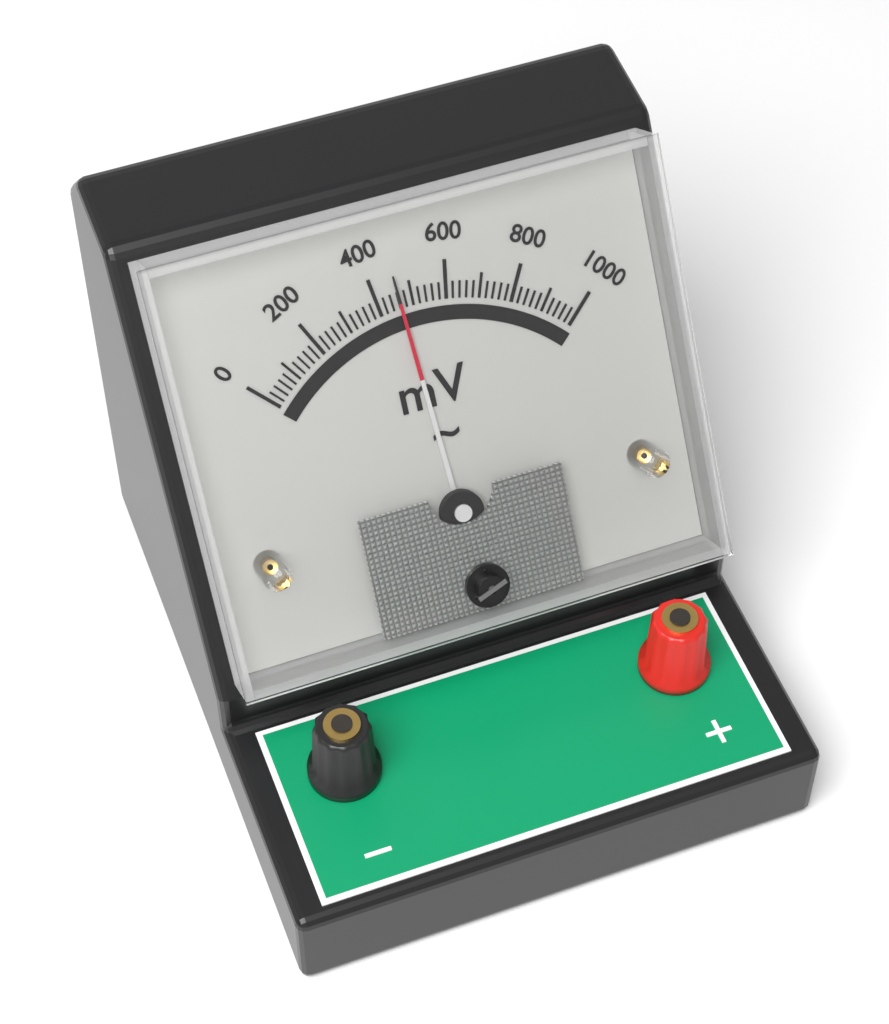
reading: 460 mV
